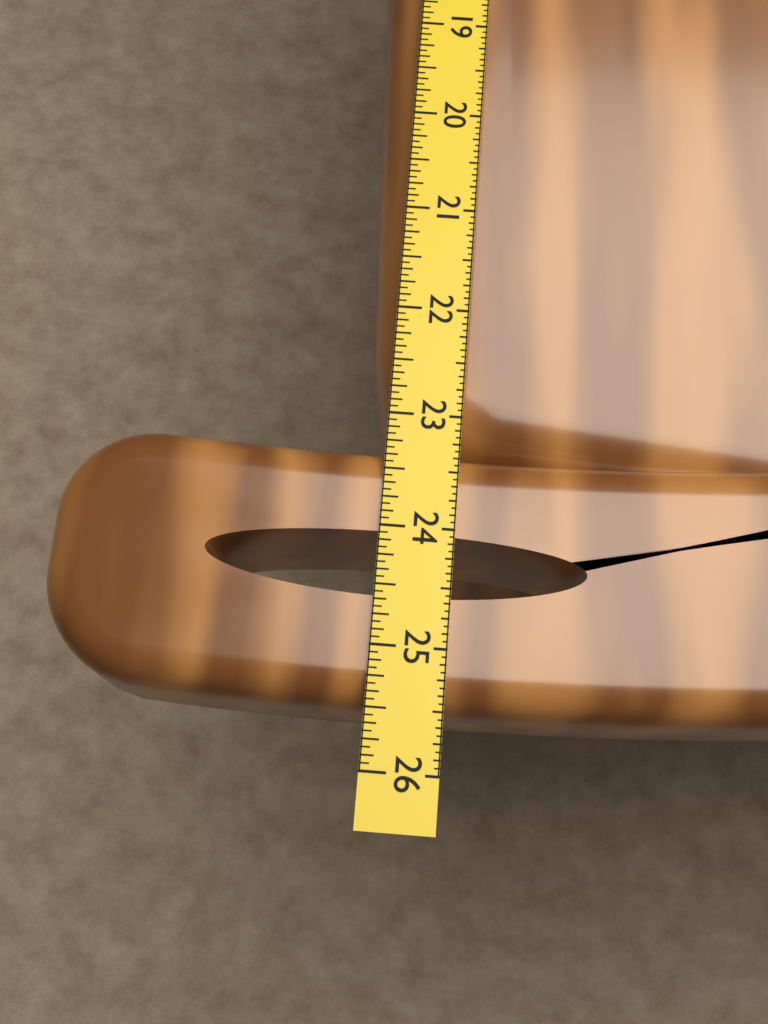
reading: 25.5000 in
